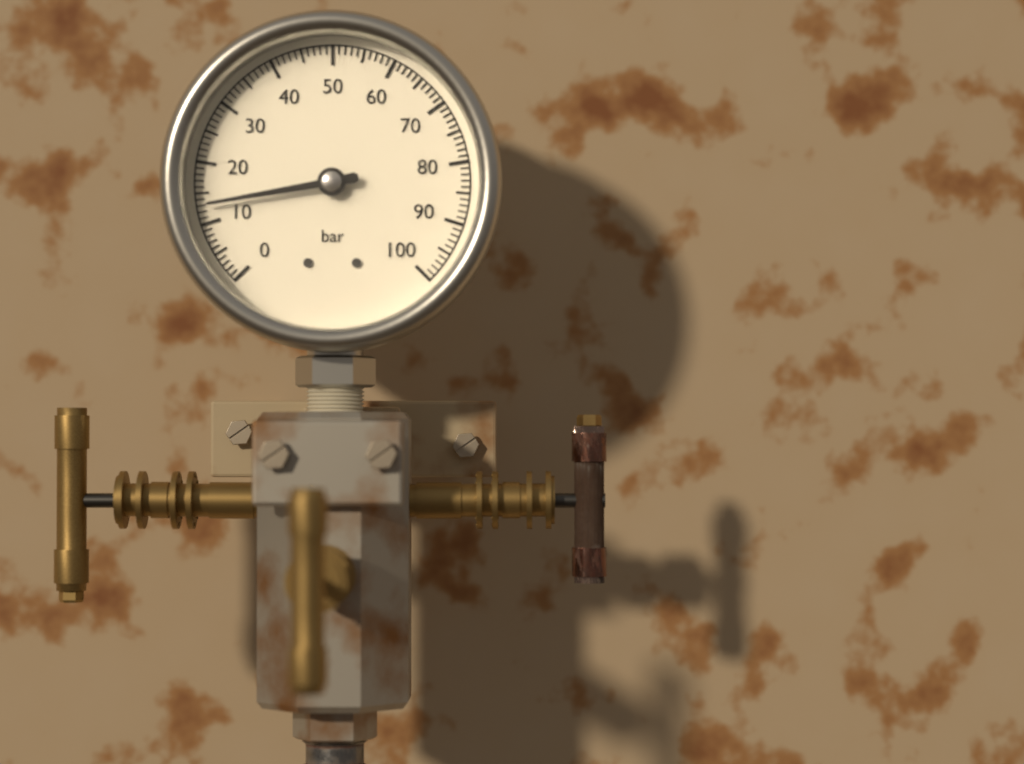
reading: 13 bar
